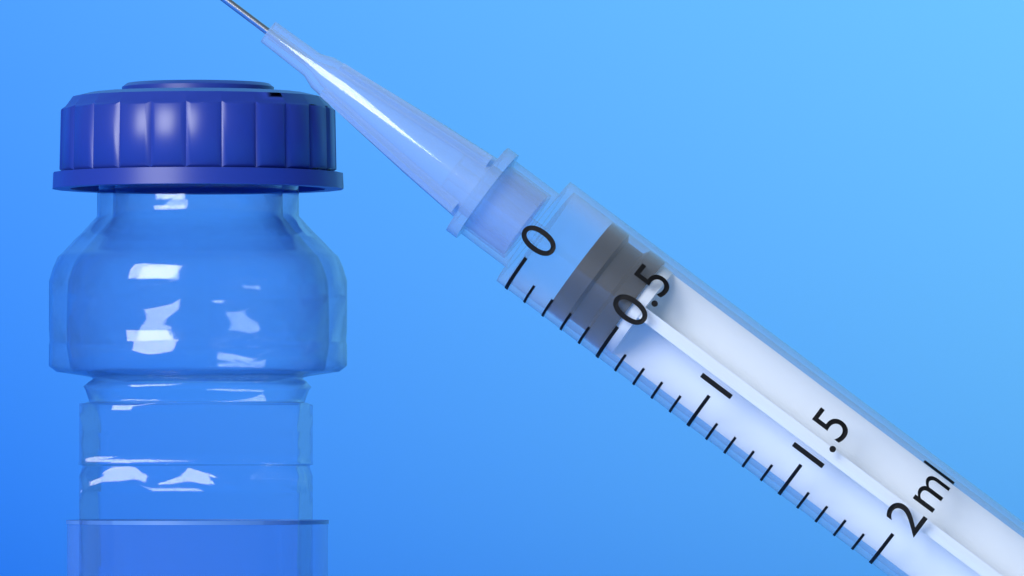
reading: 0.2 ml
